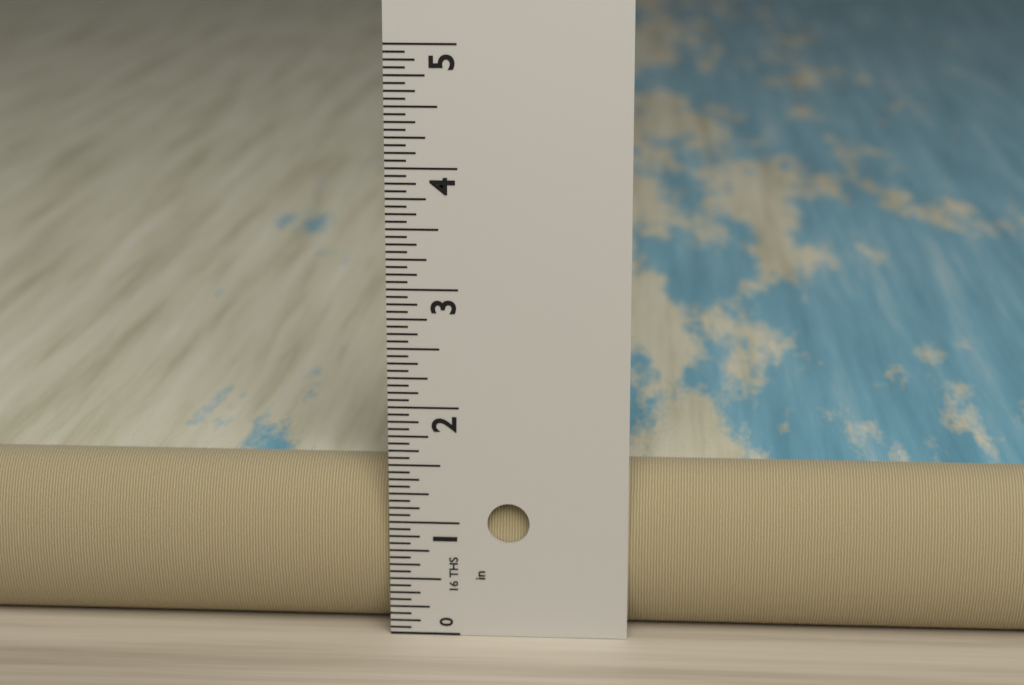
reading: 1.4375 in
